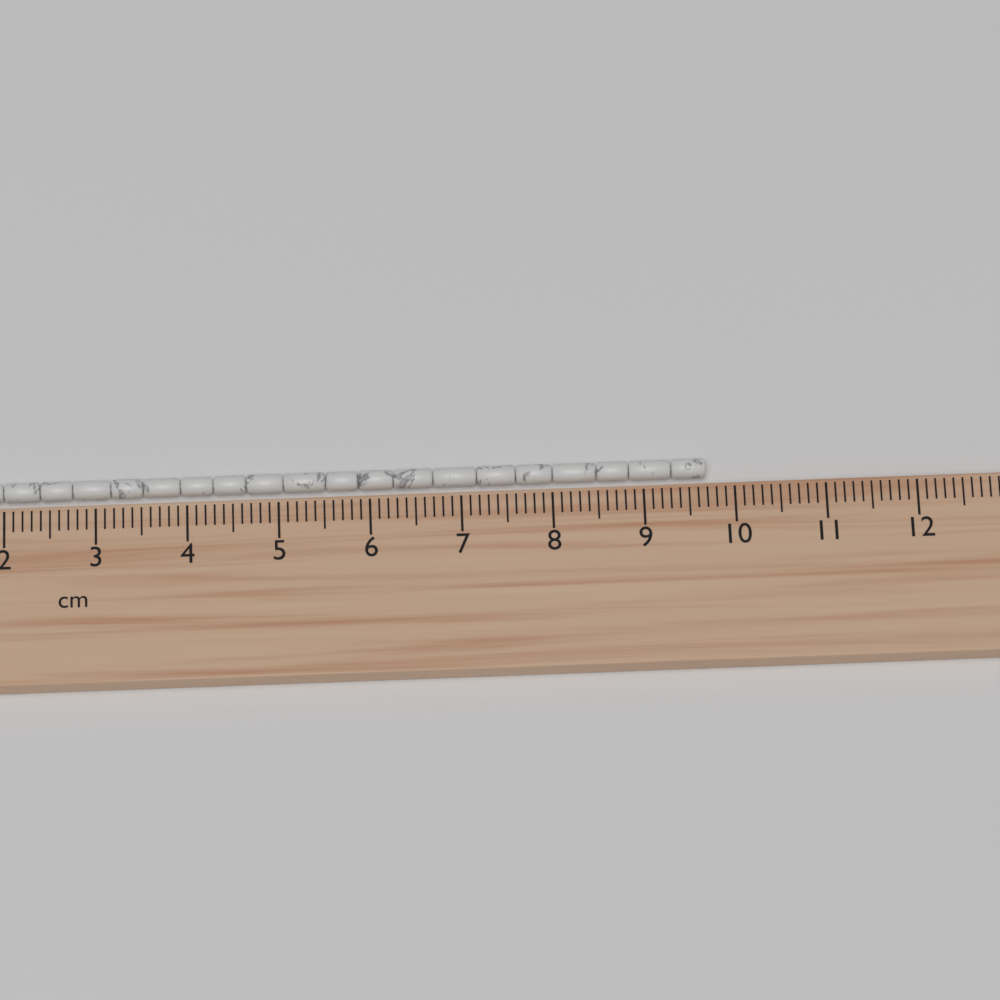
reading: 9.7 cm
